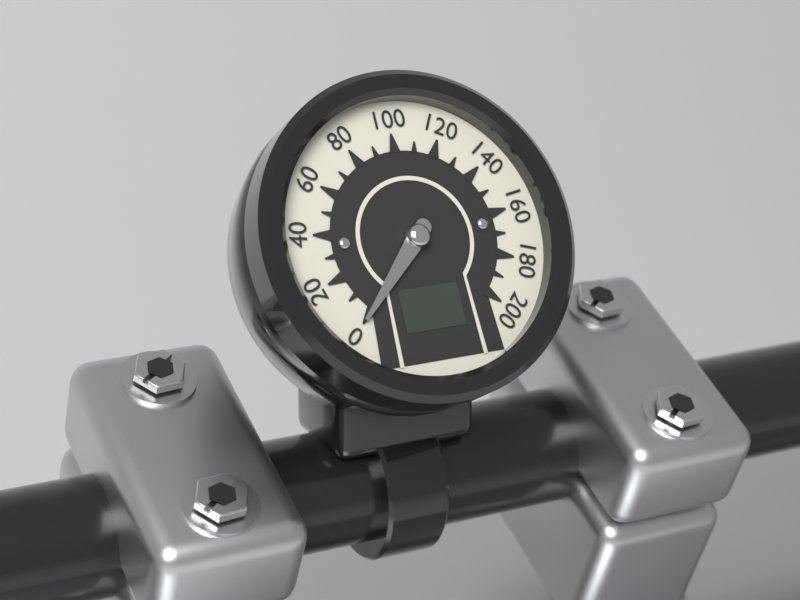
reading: 0 (no unit)
